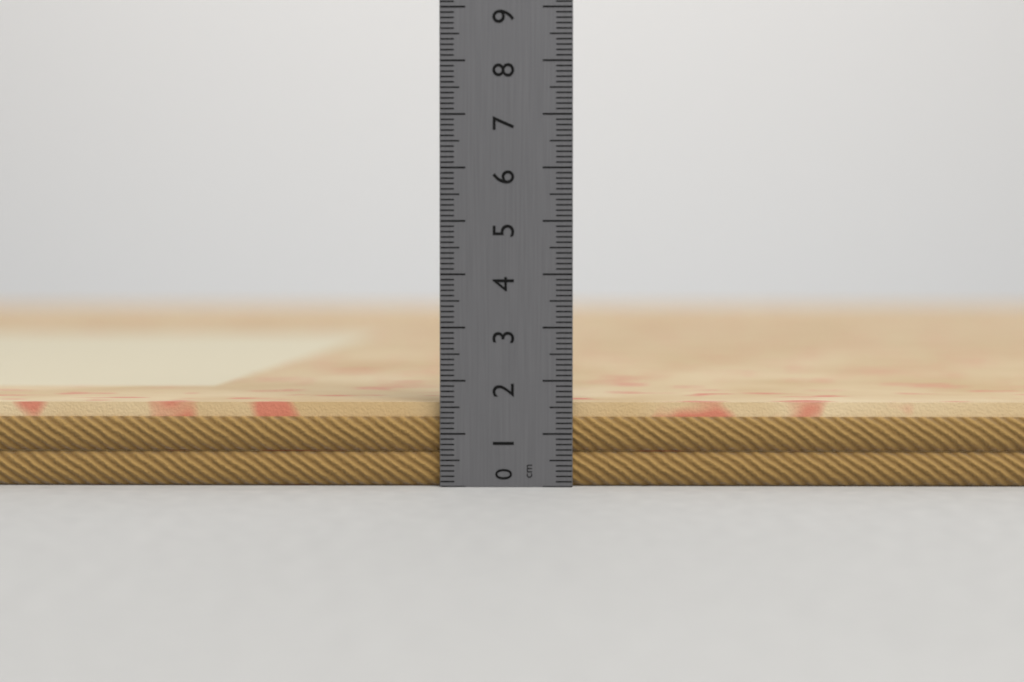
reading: 1.6 cm
